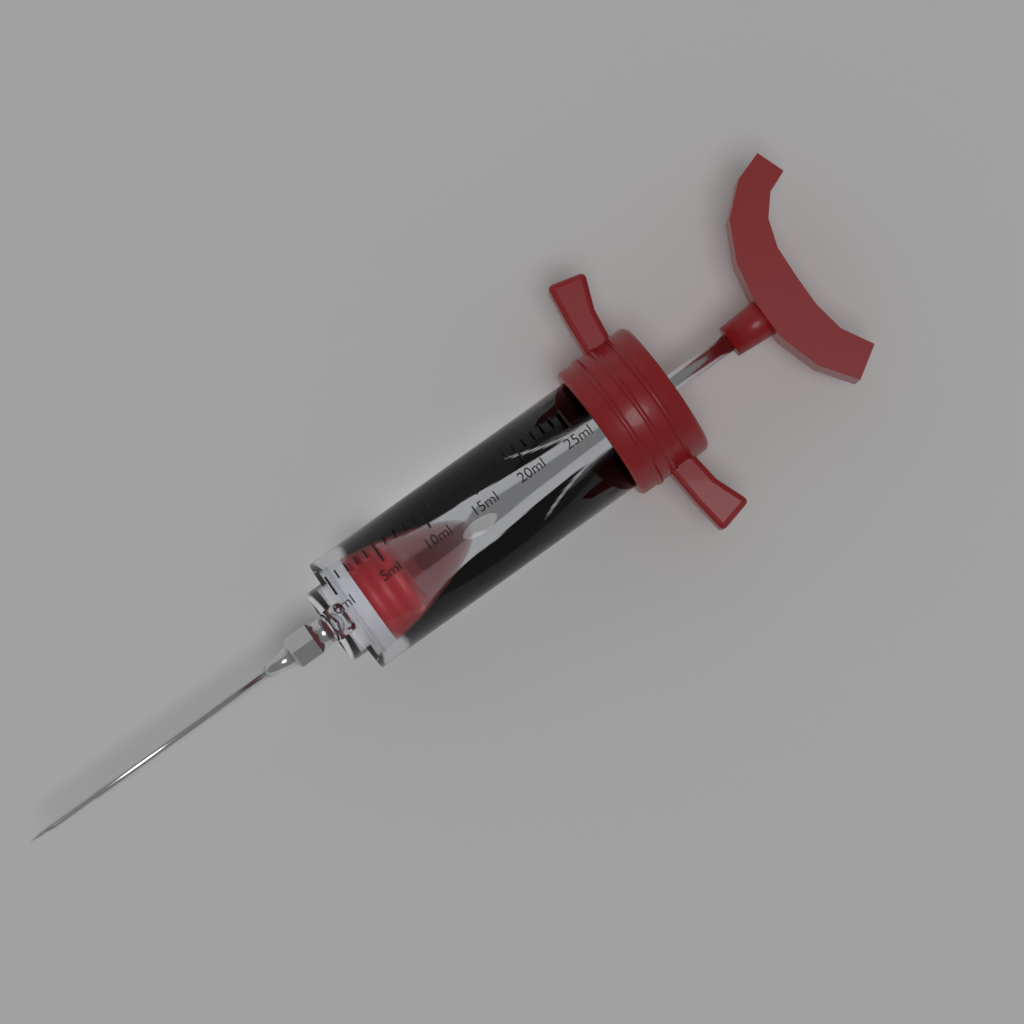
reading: 2 ml
